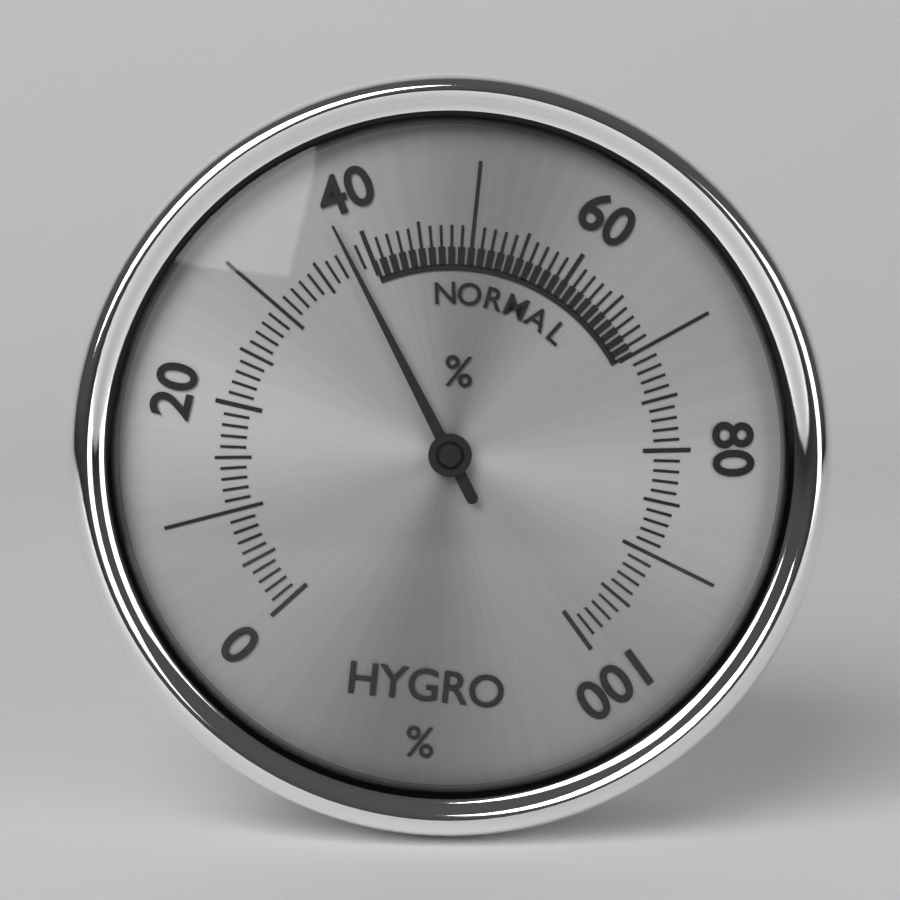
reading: 38 %
